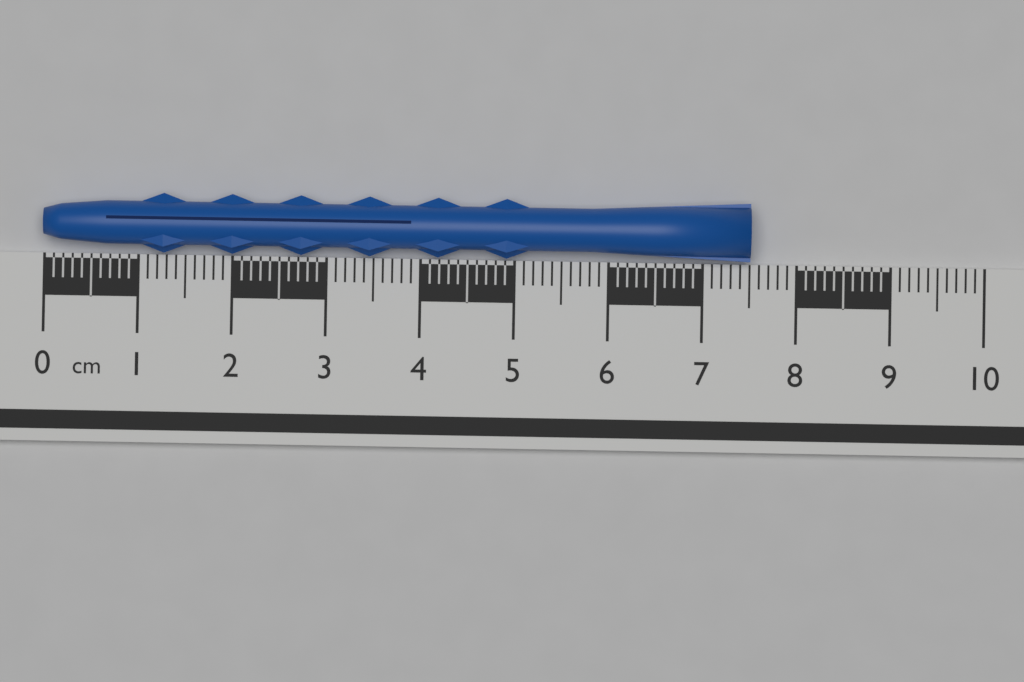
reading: 7.5 cm
